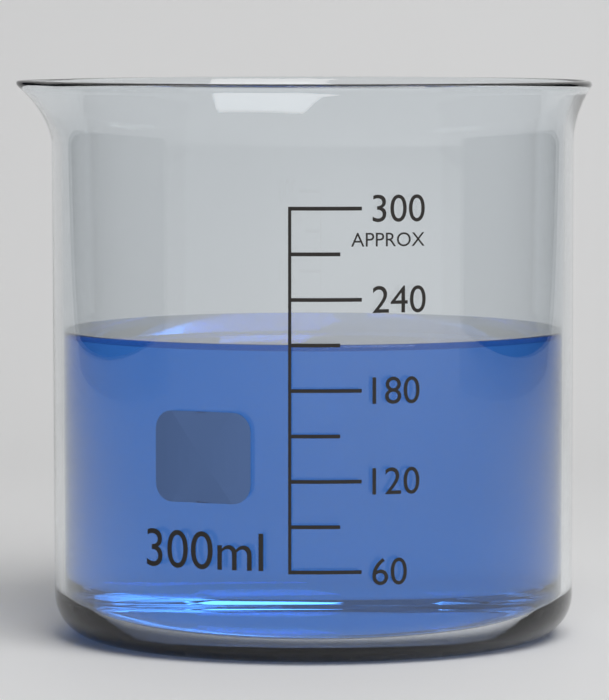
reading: 210 ml
